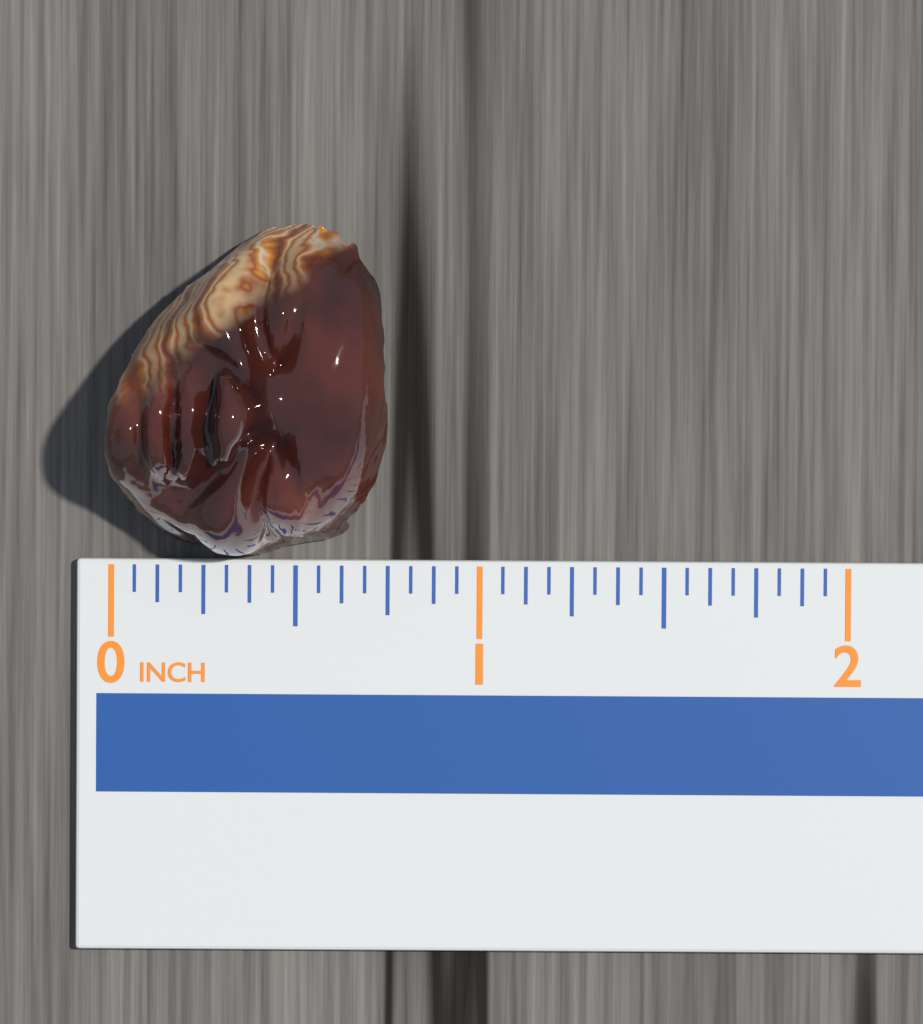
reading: 0.7500 in
